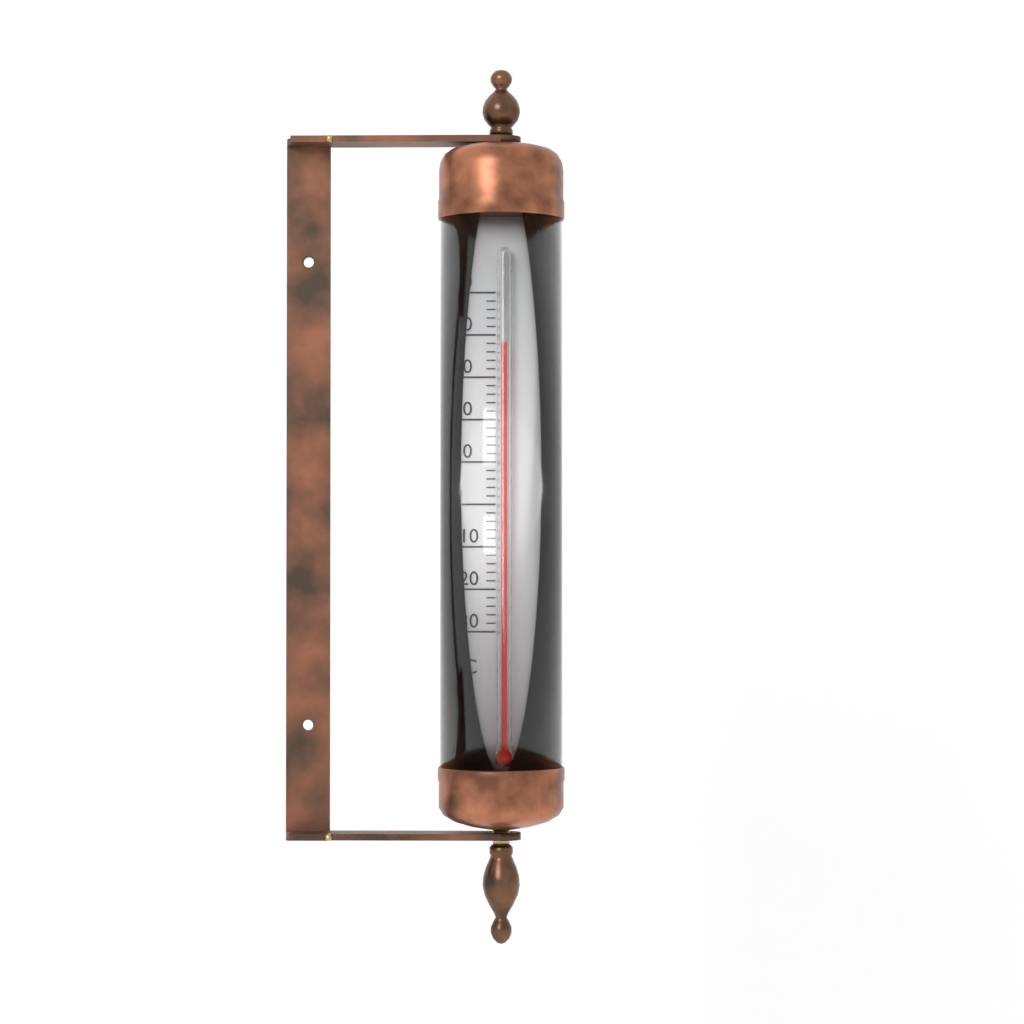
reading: 38 °C
